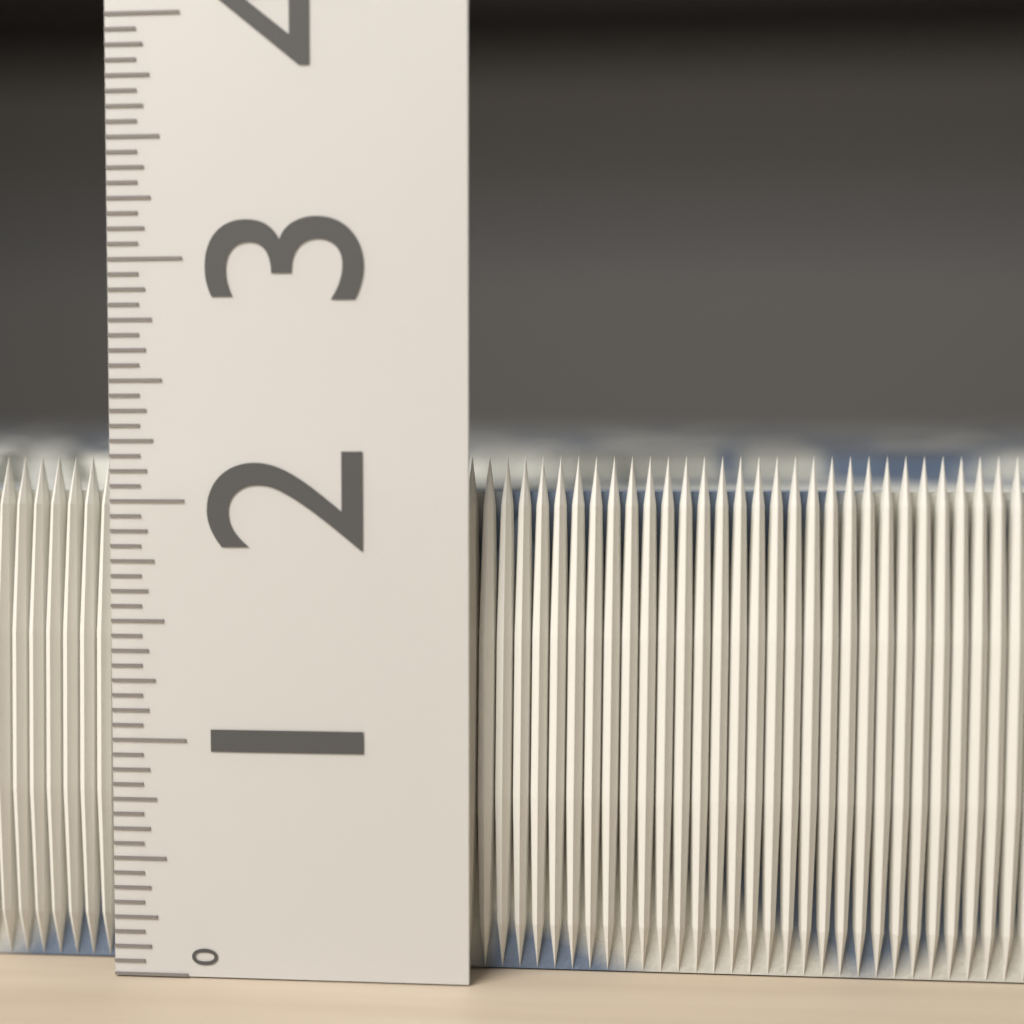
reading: 2.1875 (no unit)
